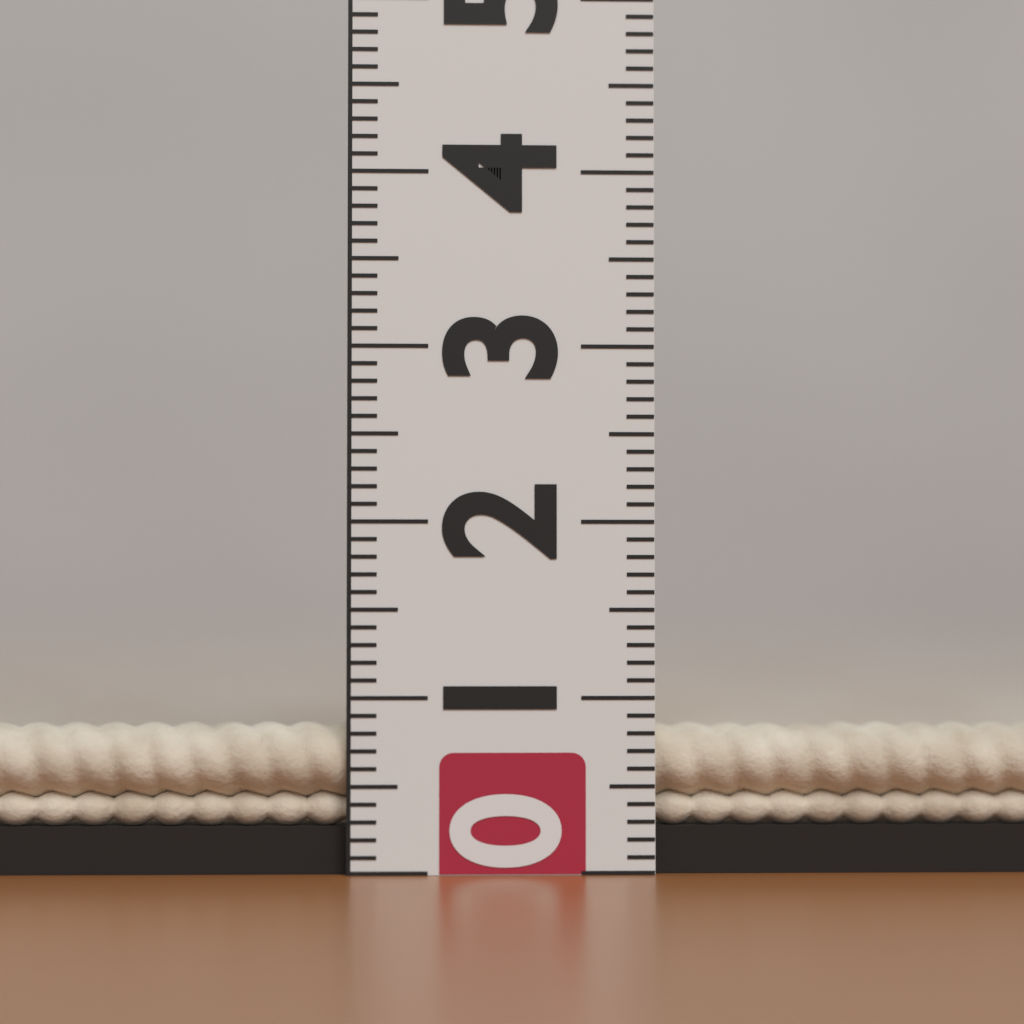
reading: 0.9 cm
